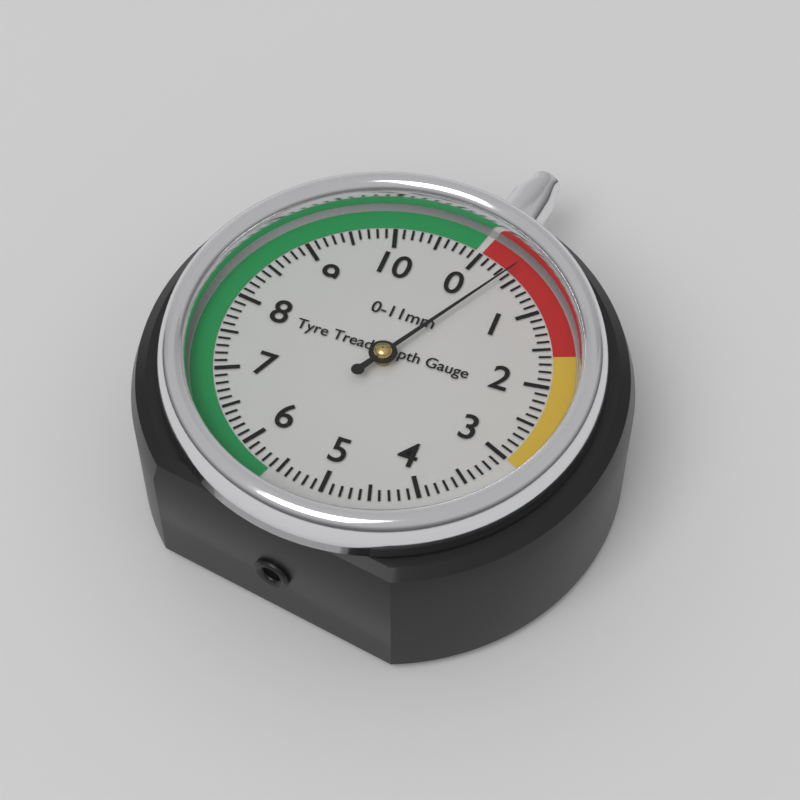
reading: 0.4 mm
